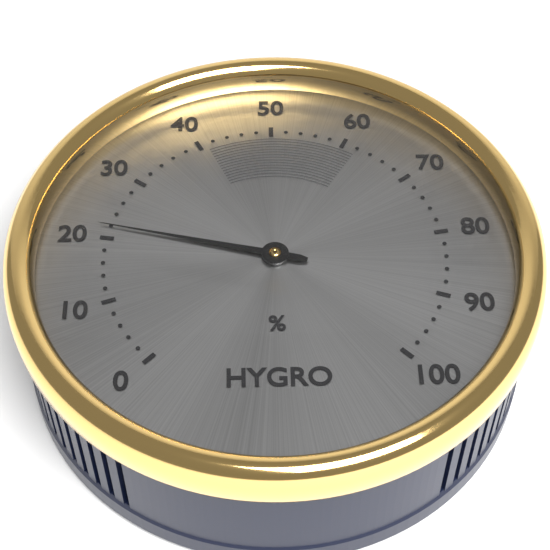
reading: 22 %
